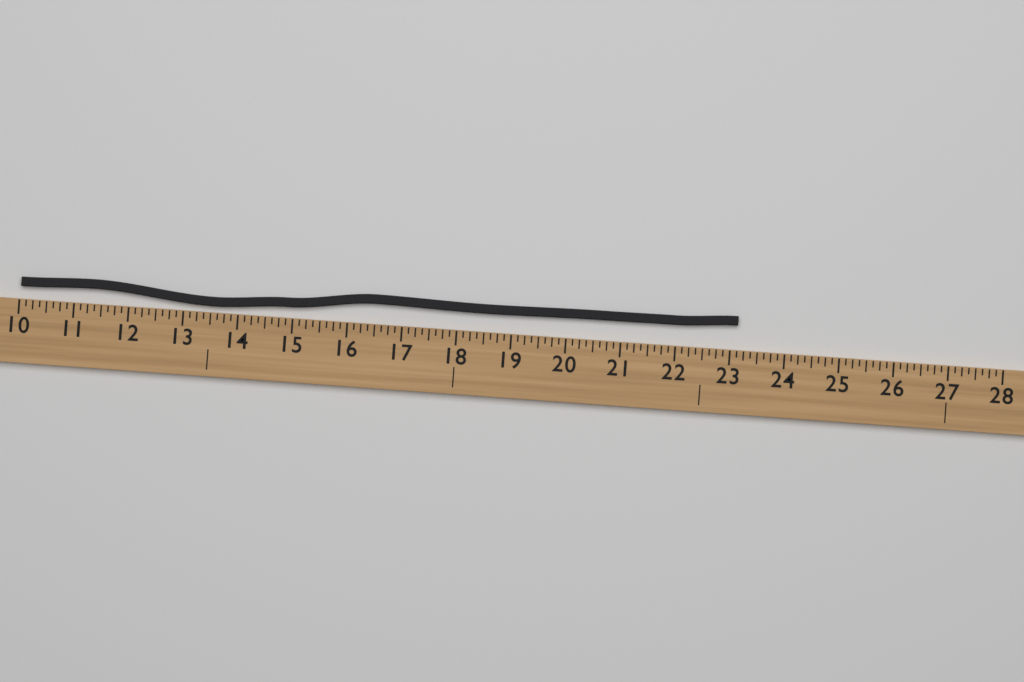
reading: 23.125 (no unit)
